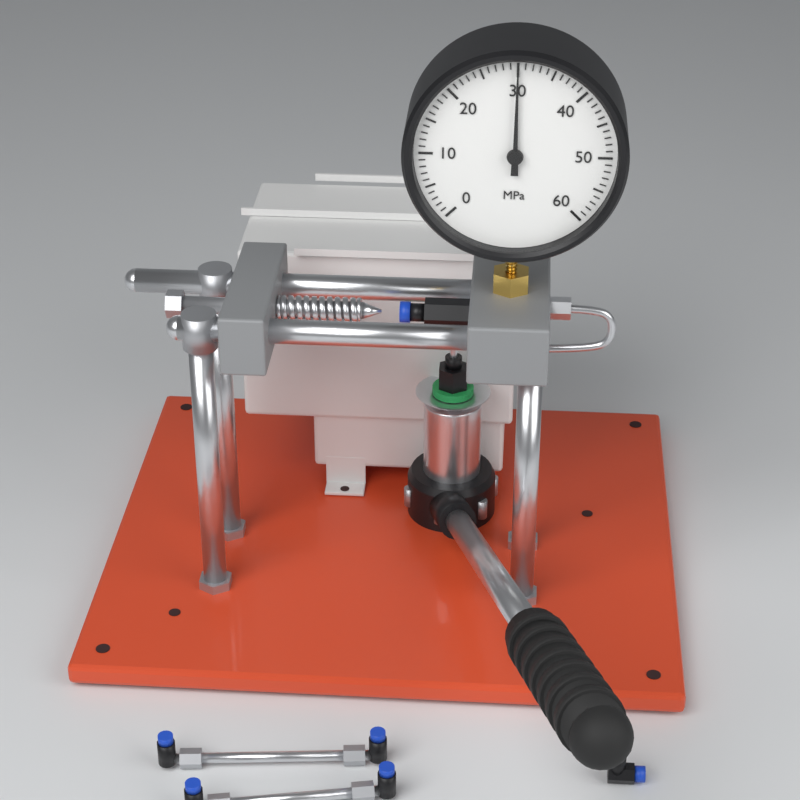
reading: 30 MPa
